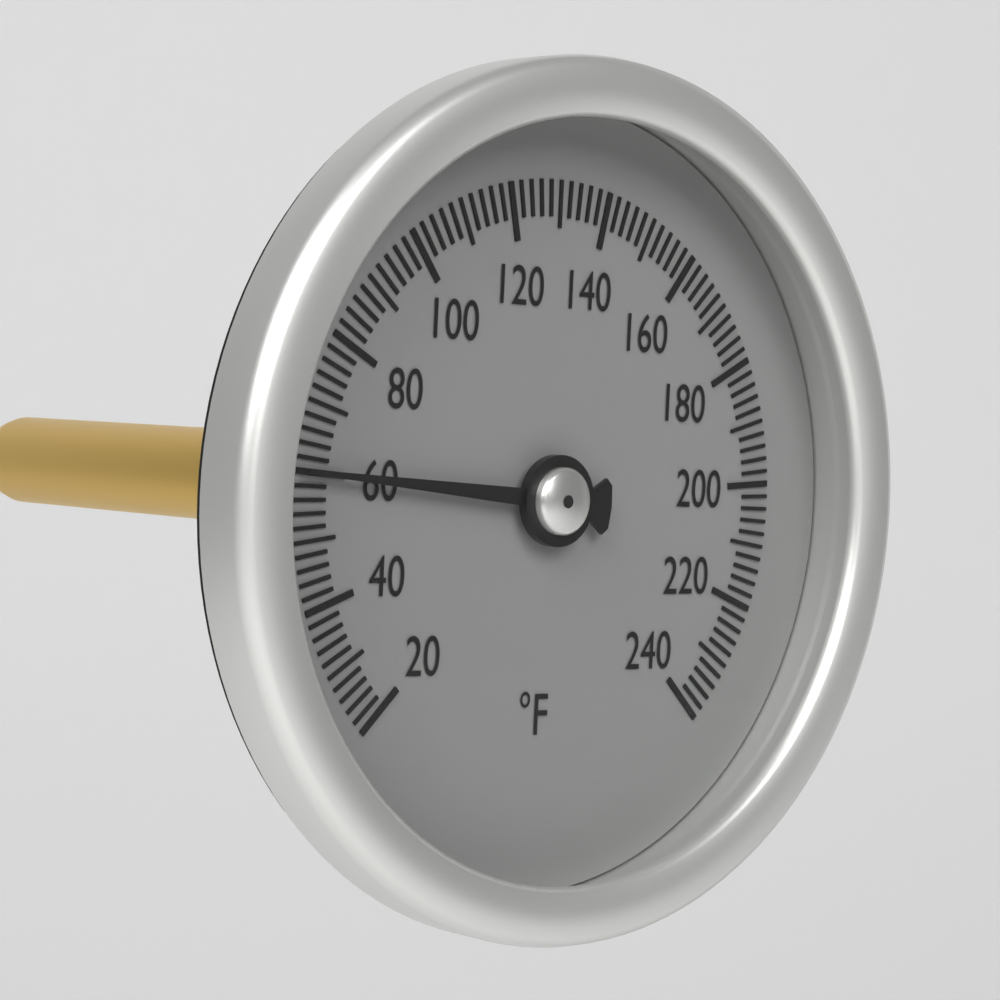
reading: 60 °F
